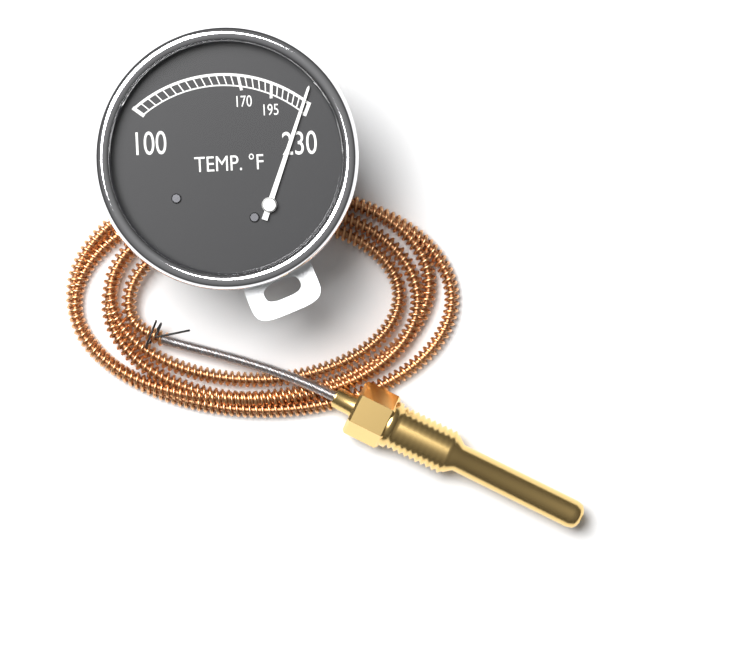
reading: 225 °F
